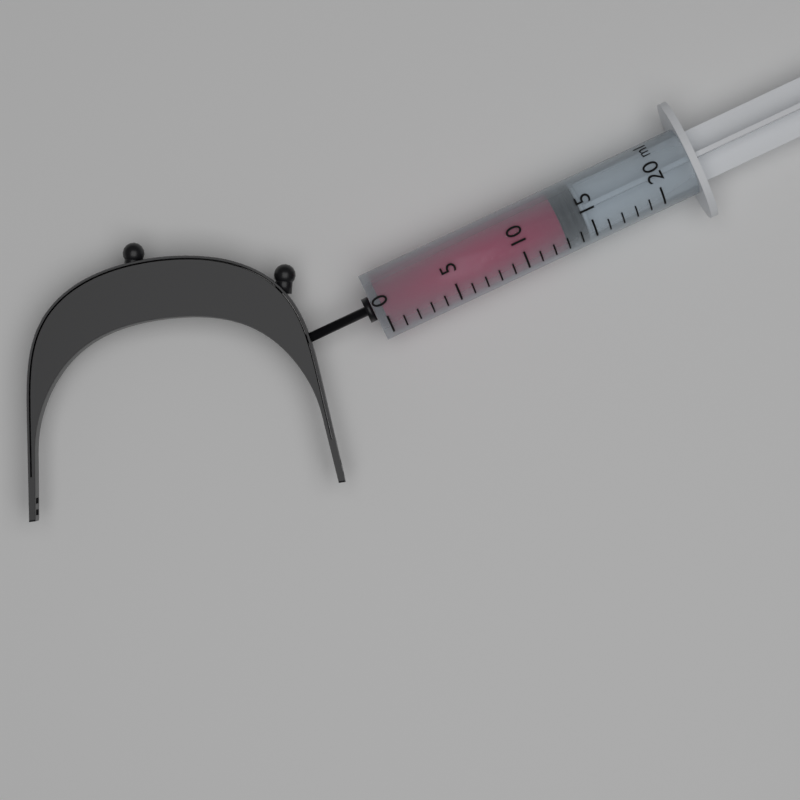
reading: 13 ml
